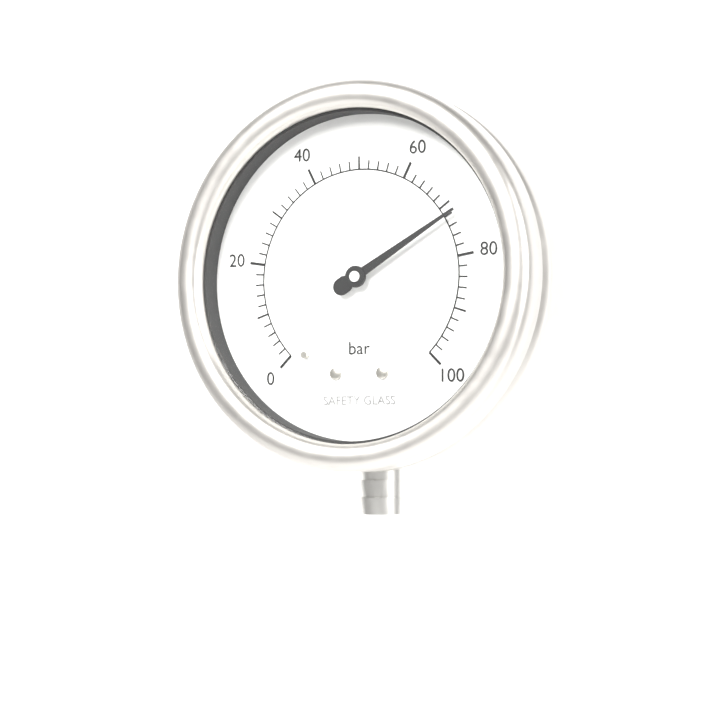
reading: 72 bar
